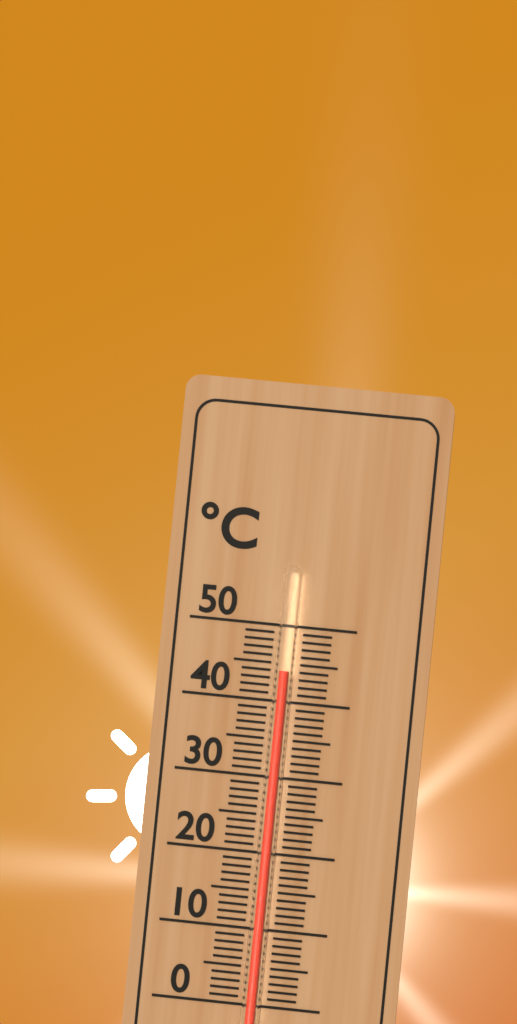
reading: 44 °C
